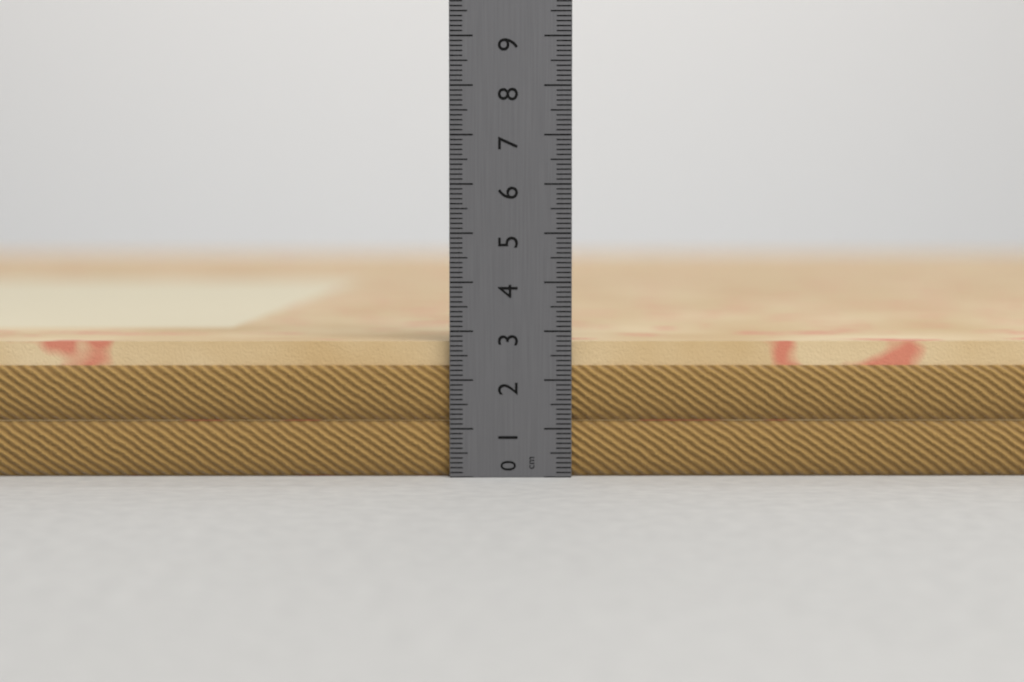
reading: 2.8 cm
